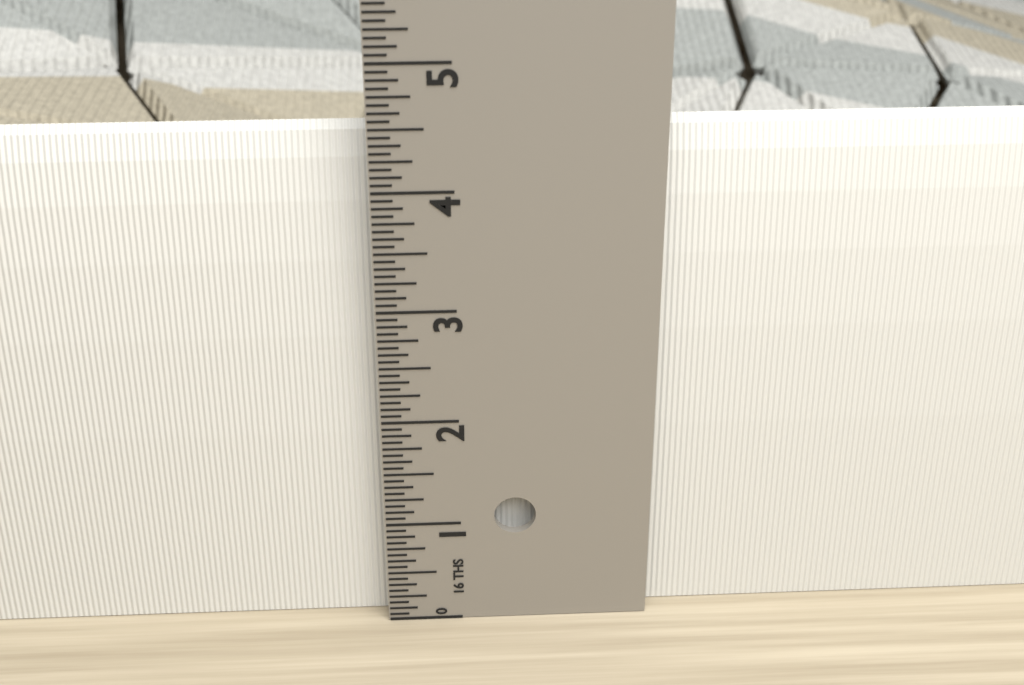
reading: 4.4375 in
